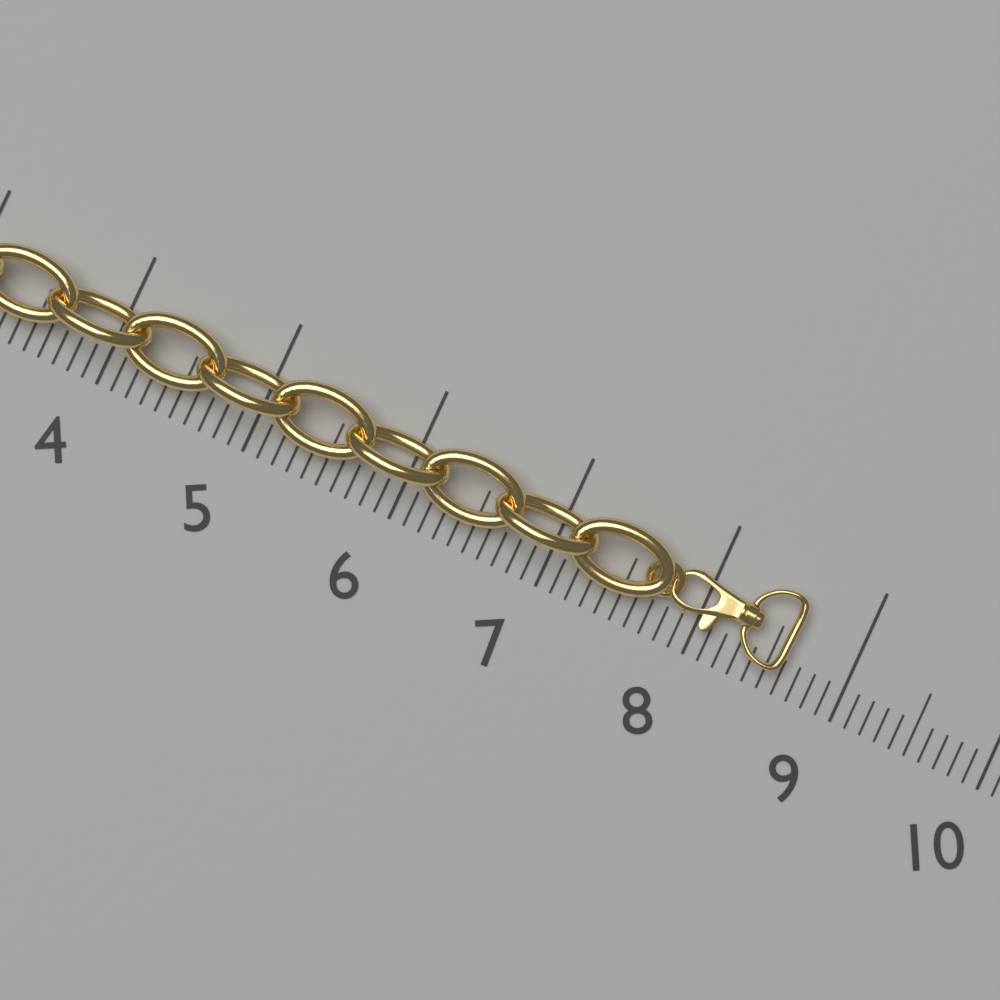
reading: 8.6 (no unit)
